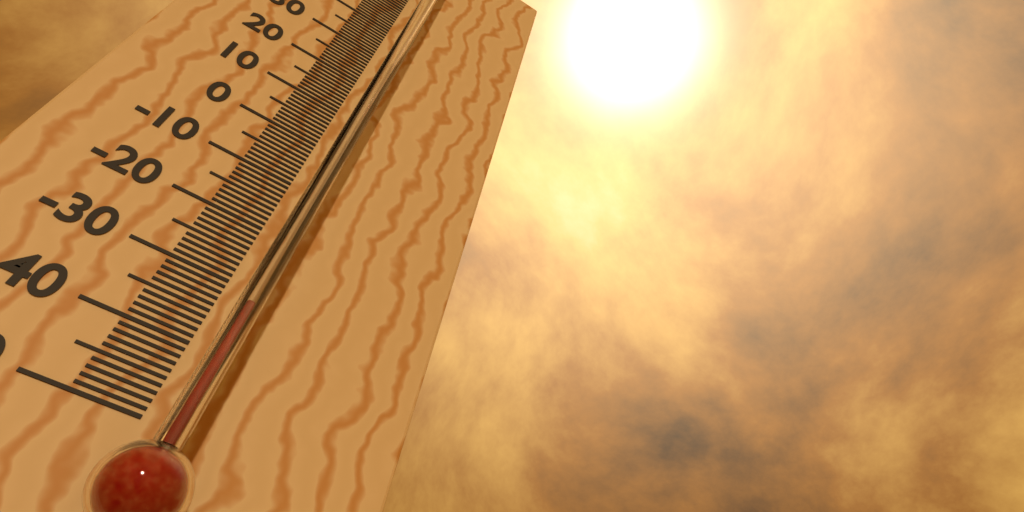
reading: -35 °C
